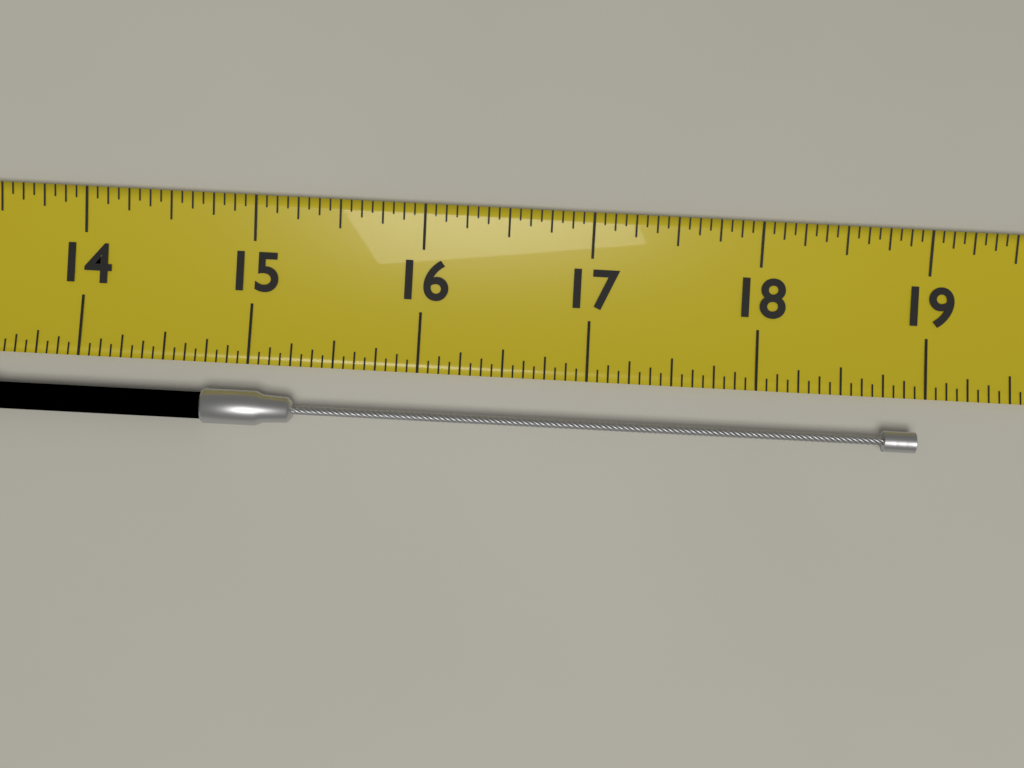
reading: 18.9375 (no unit)
